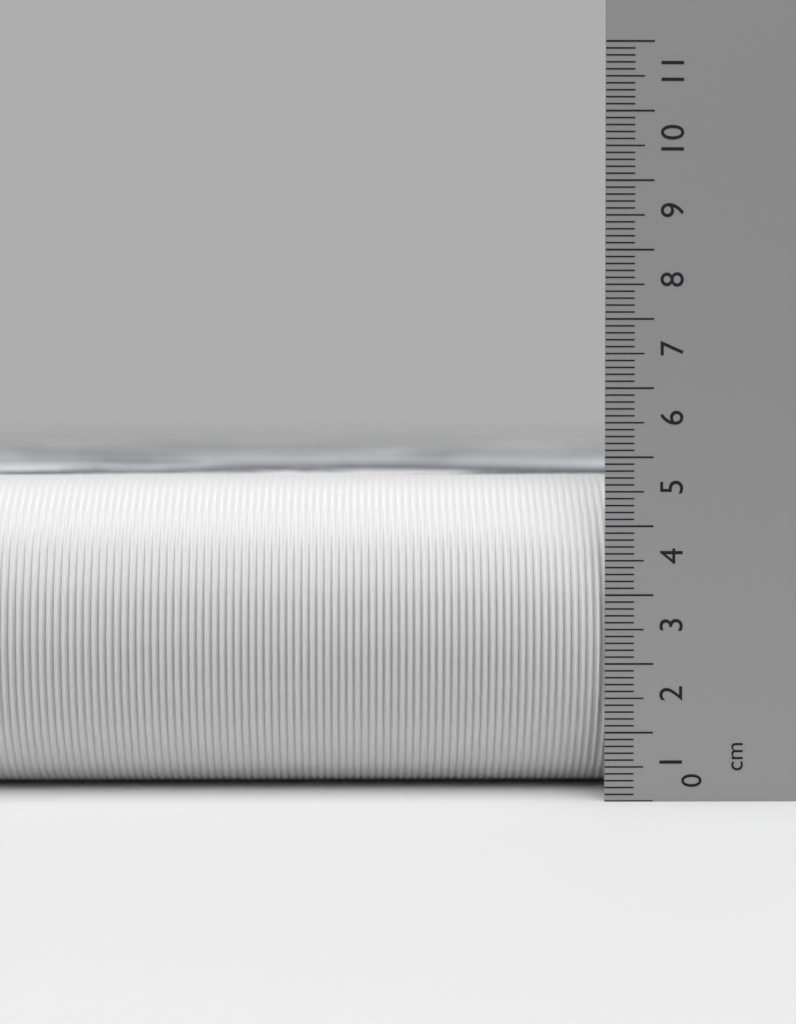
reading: 4.7 cm
